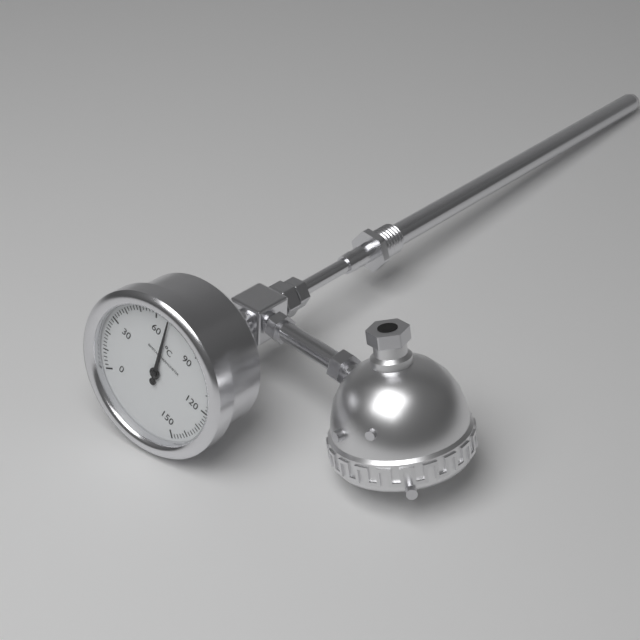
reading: 68 °C
